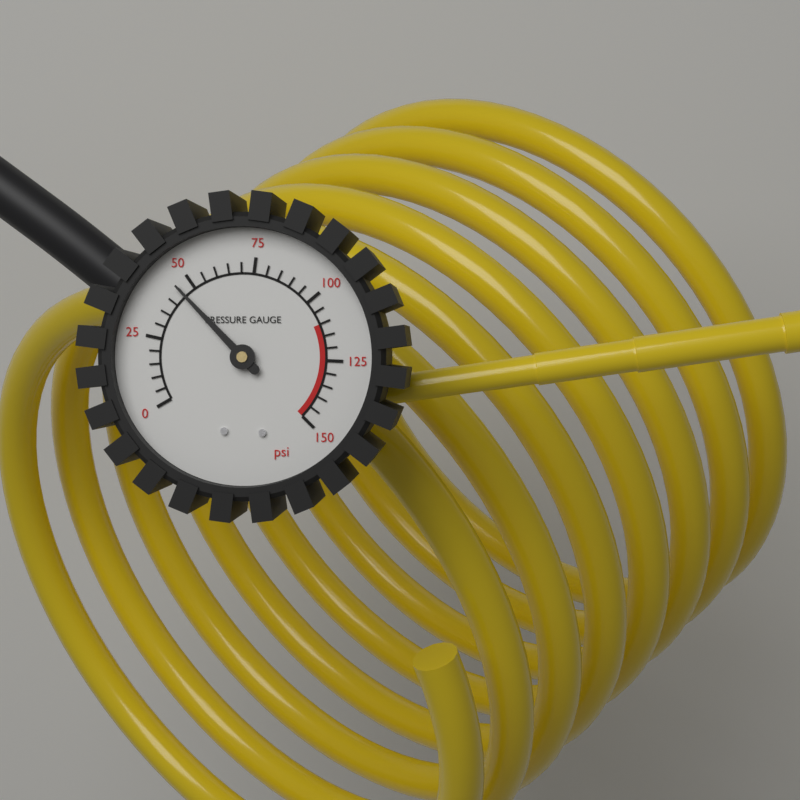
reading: 45 psi
